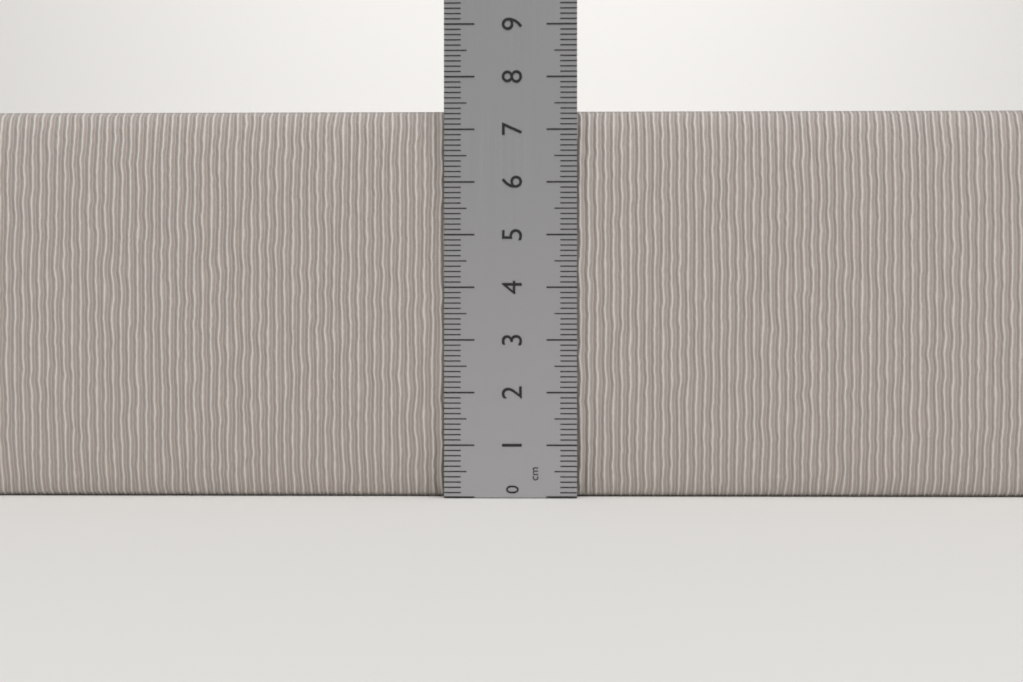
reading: 7.4 cm
